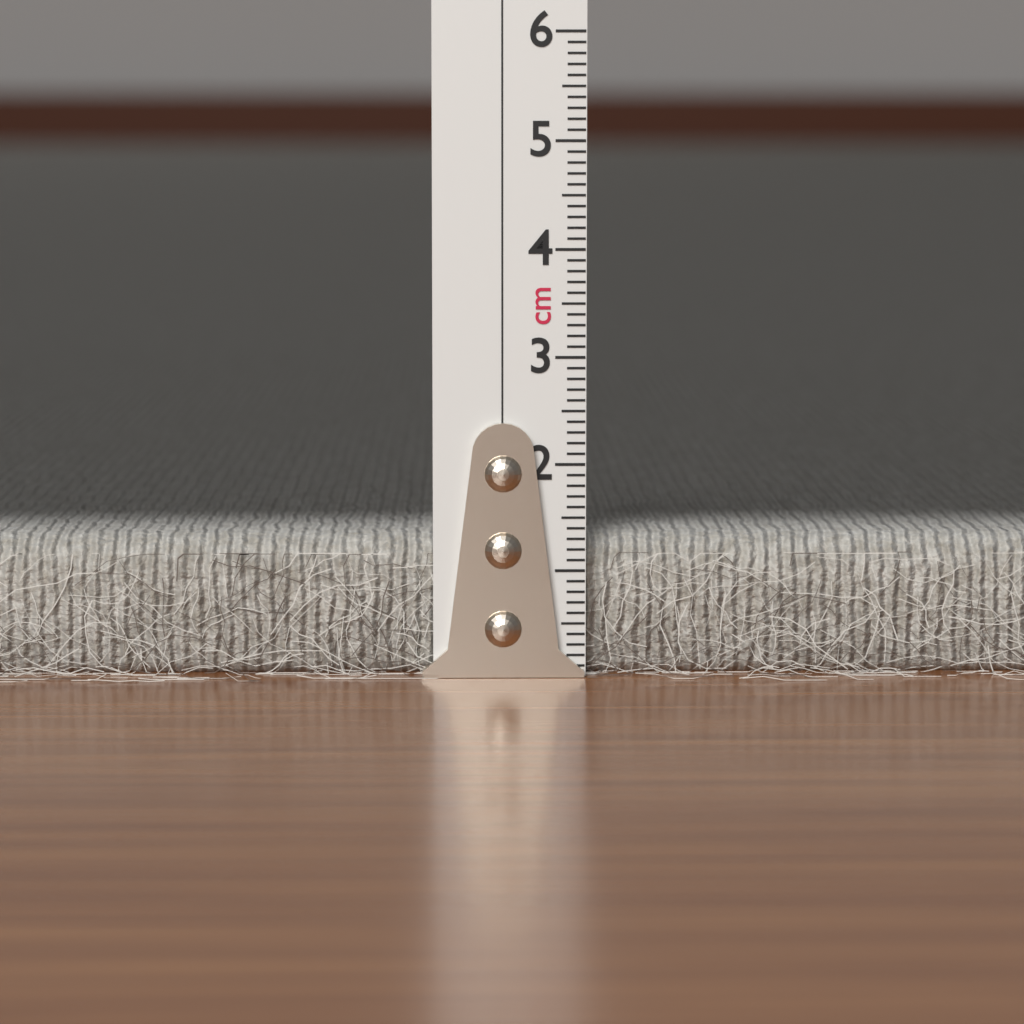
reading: 1.3 cm
